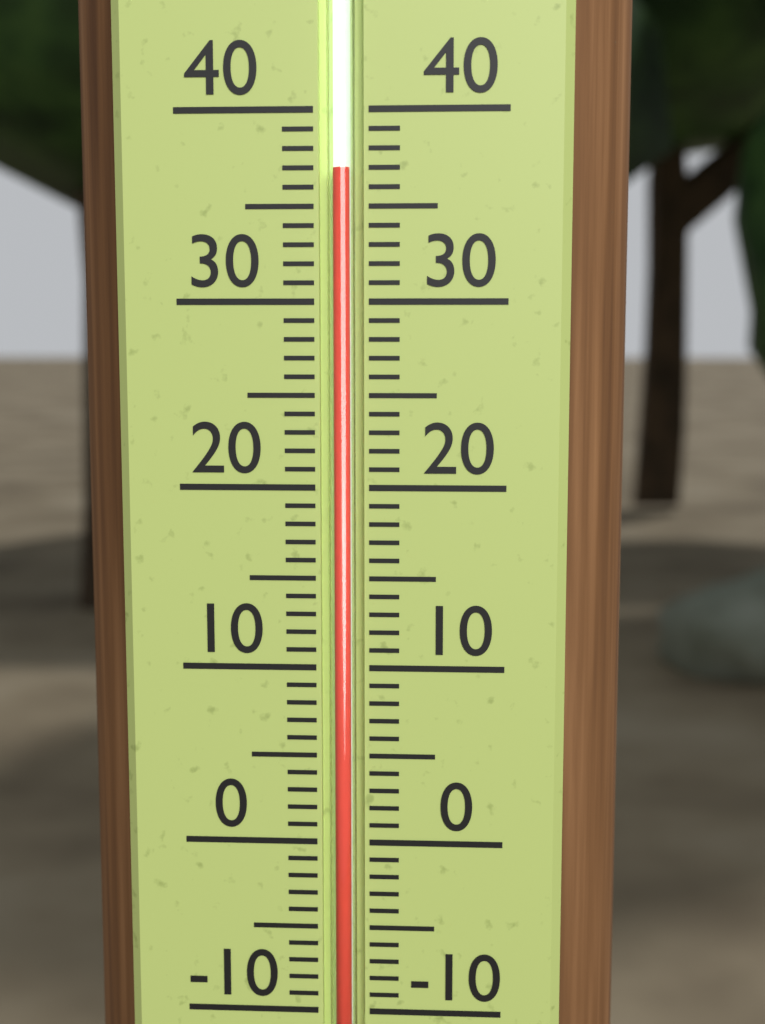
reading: 37 (no unit)
